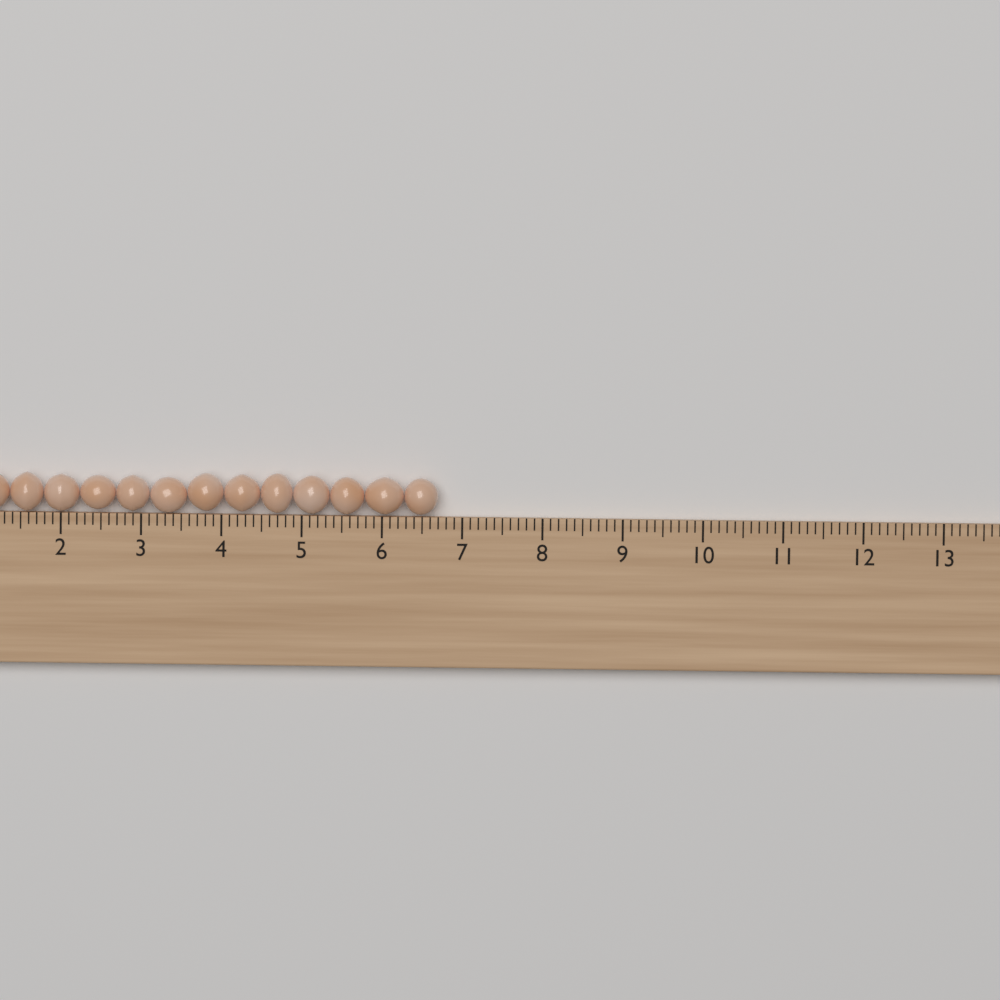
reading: 6.7 cm
